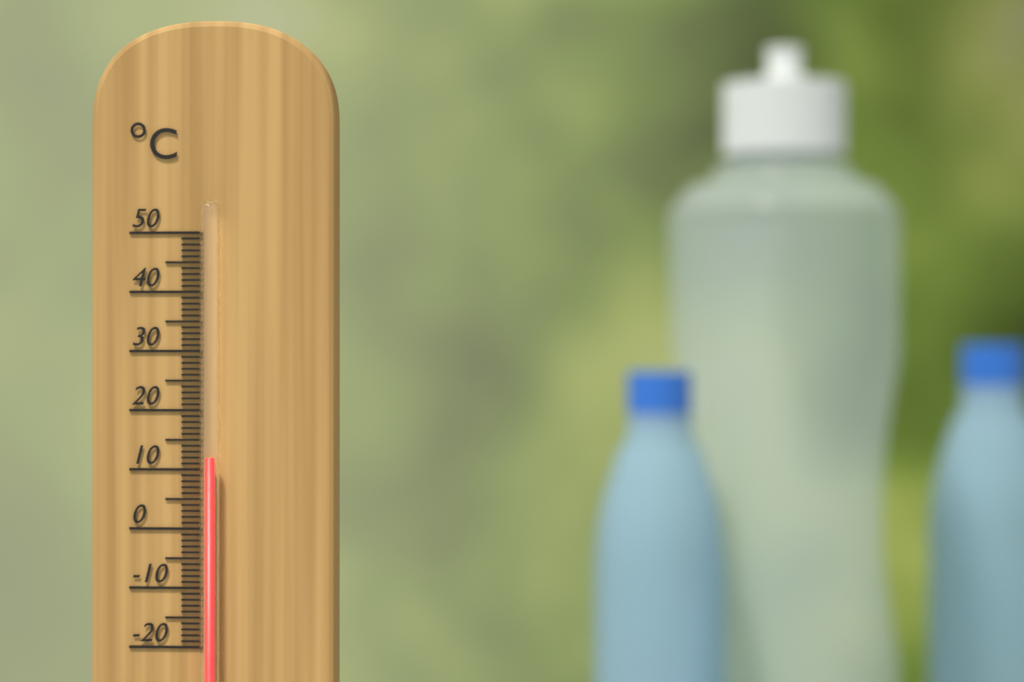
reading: 12 °C
